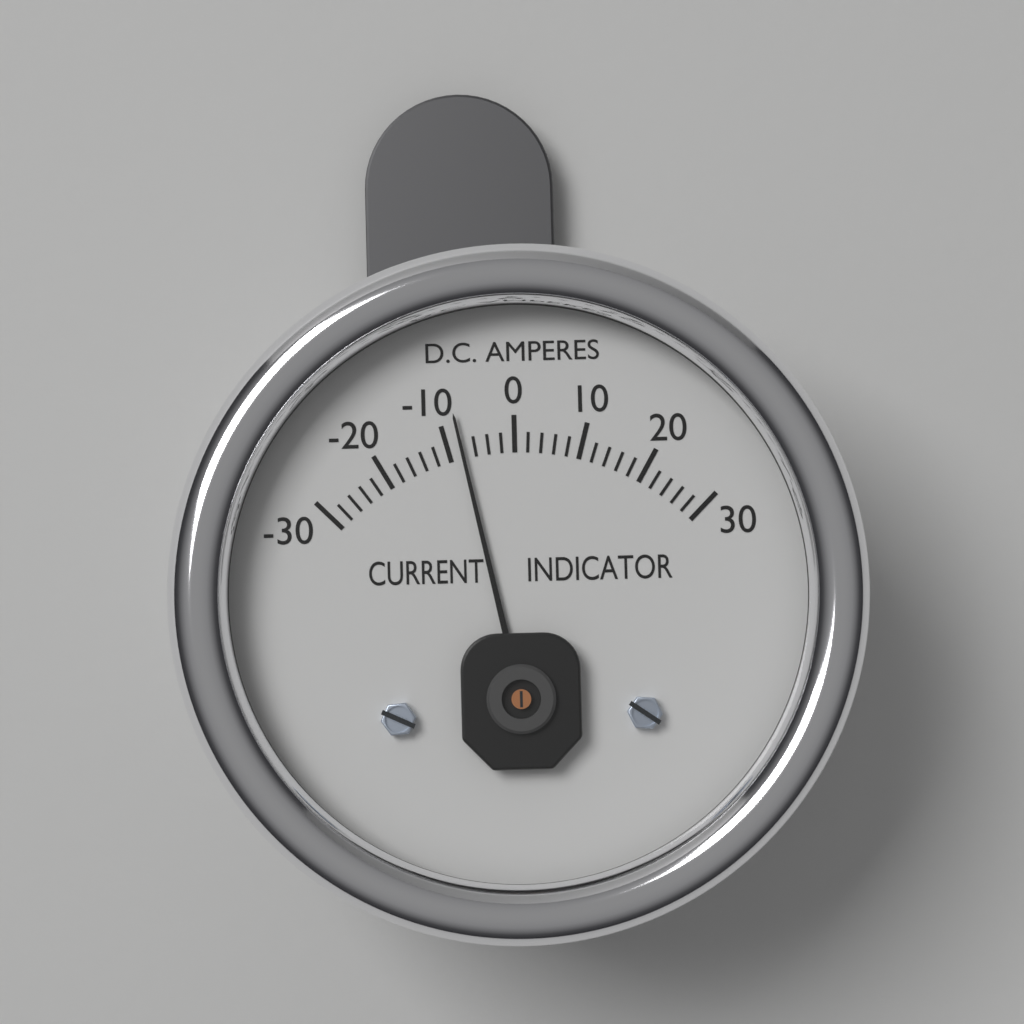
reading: -8 A
